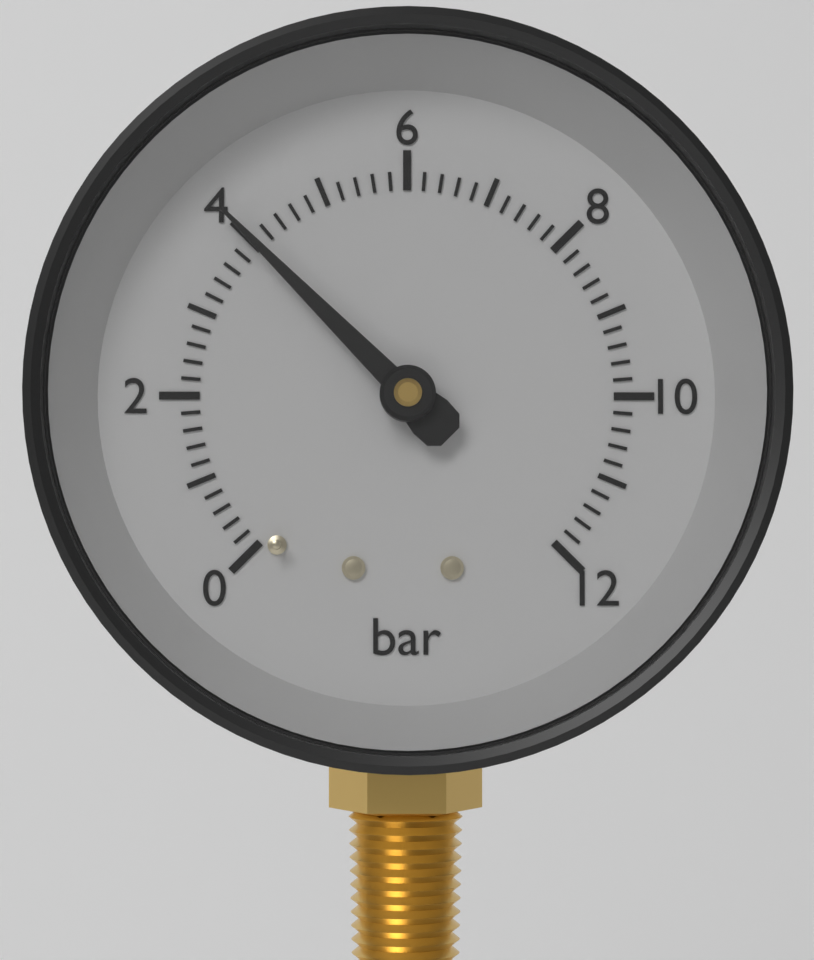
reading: 4.0 bar
